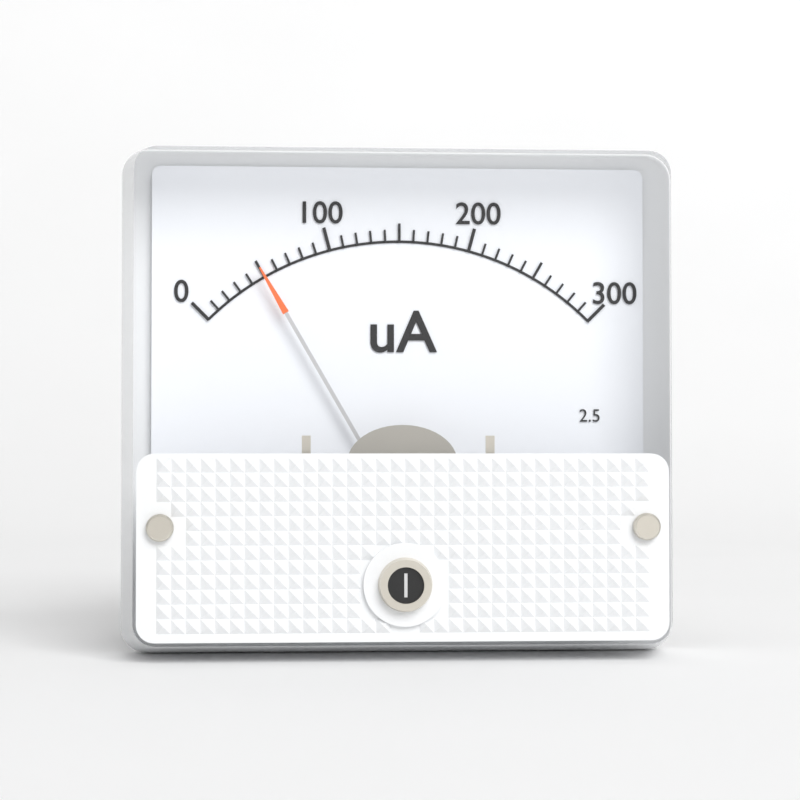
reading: 50 uA
